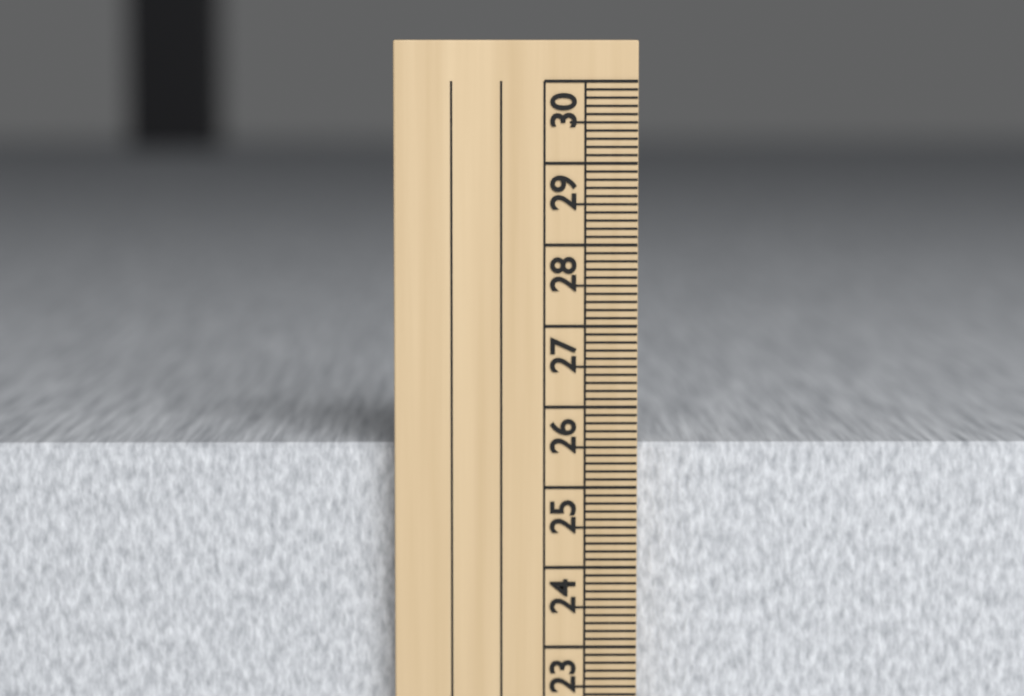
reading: 25.5 cm
